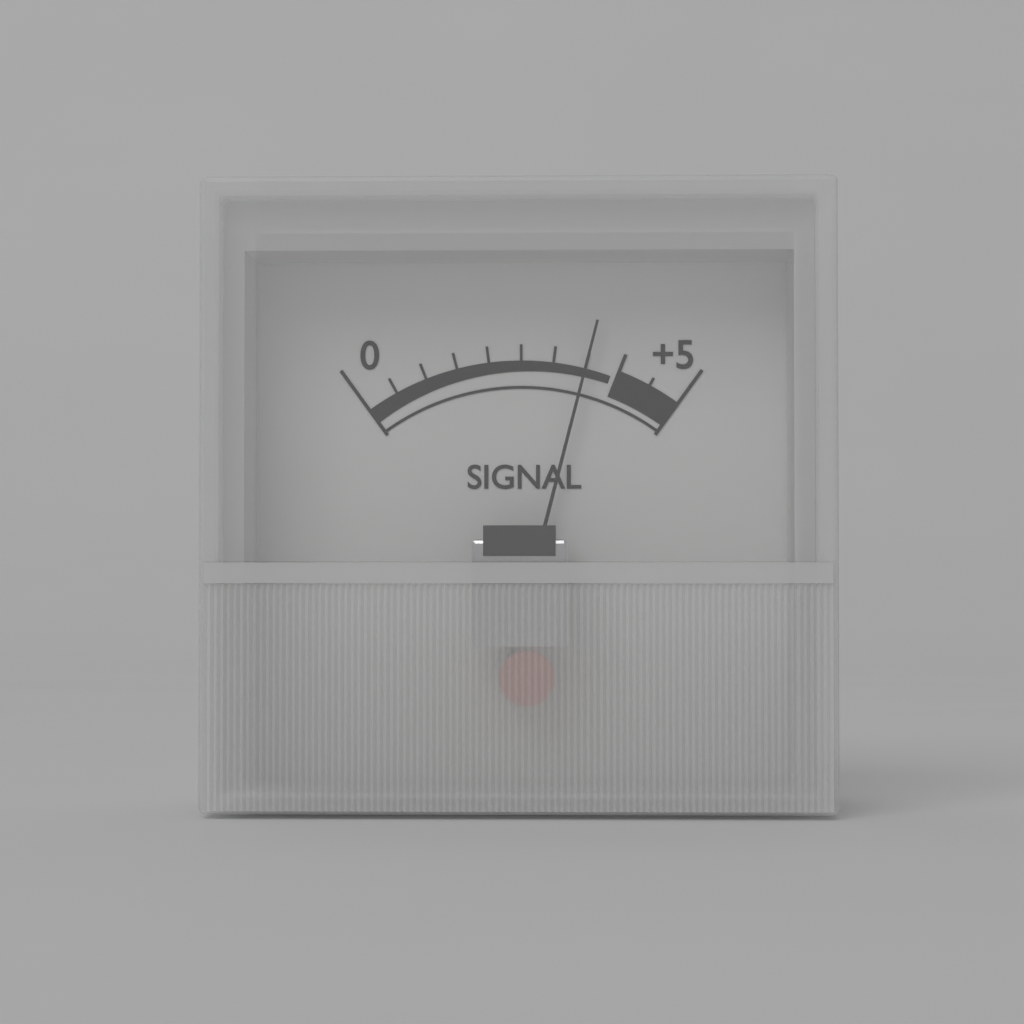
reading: 3.5 (no unit)
